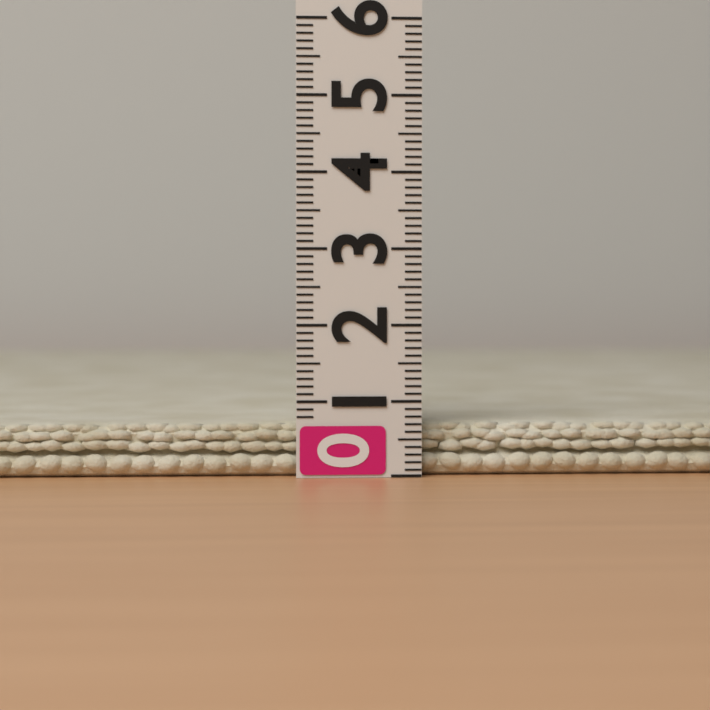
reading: 0.7 (no unit)
